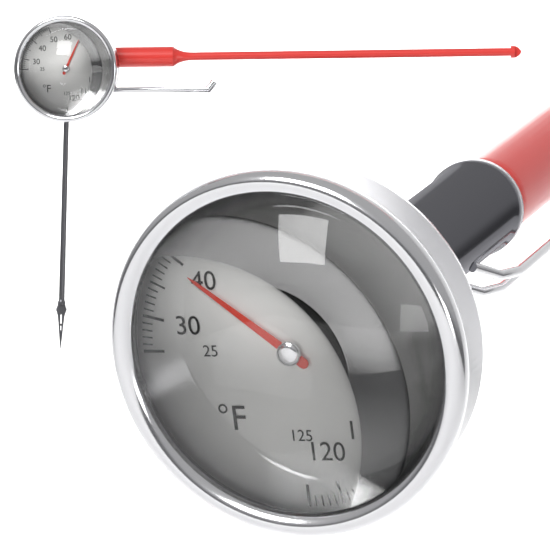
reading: 39 °F
